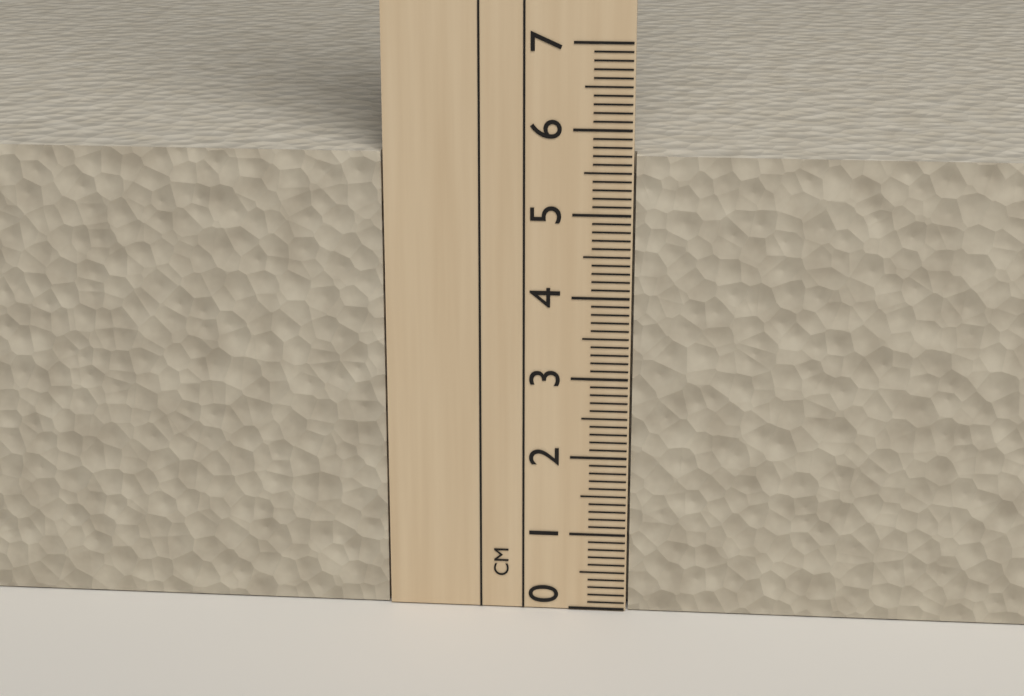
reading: 5.7 cm
